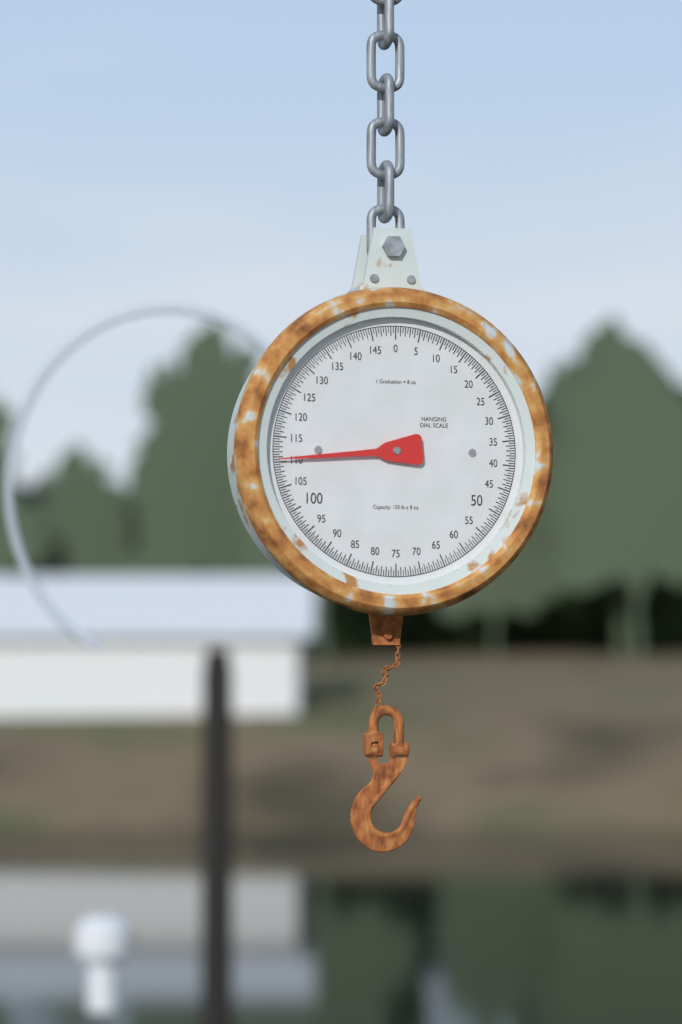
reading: 110.5 lb
